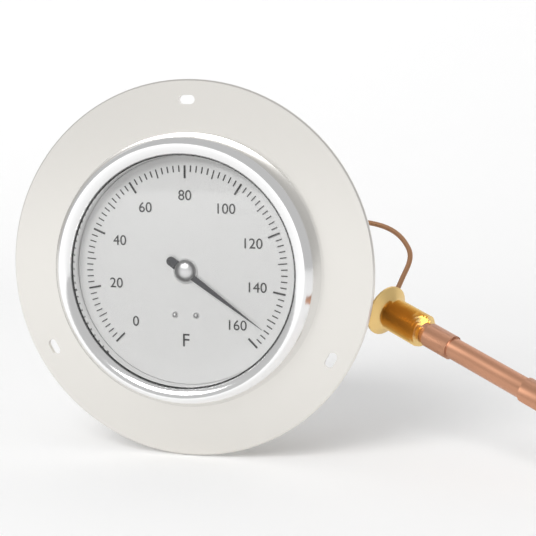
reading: 154 °F
